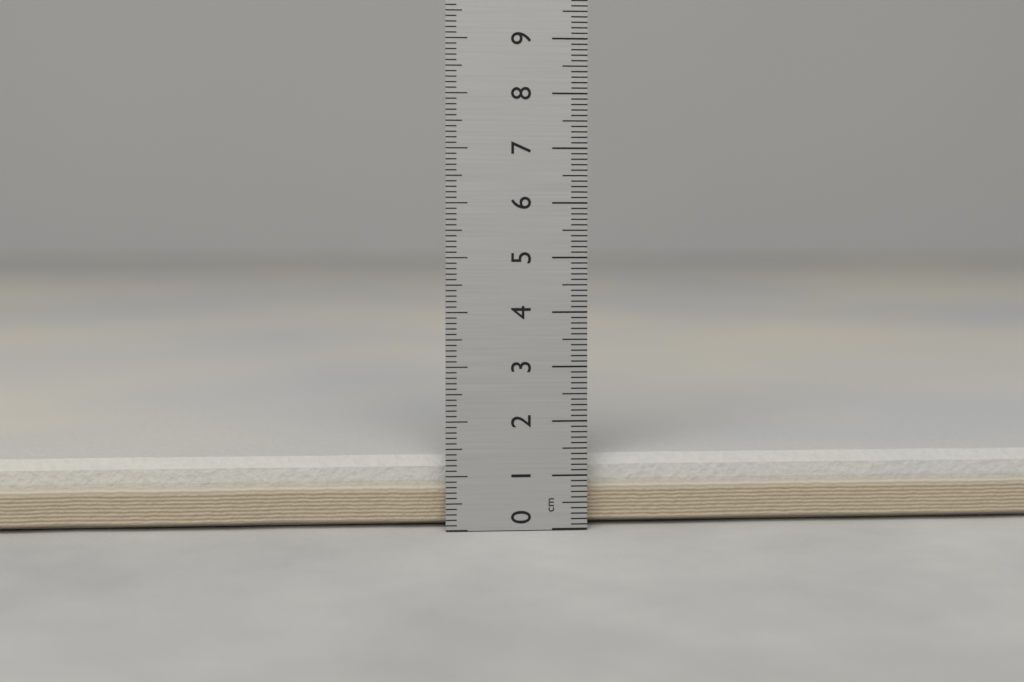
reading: 1.3 cm
